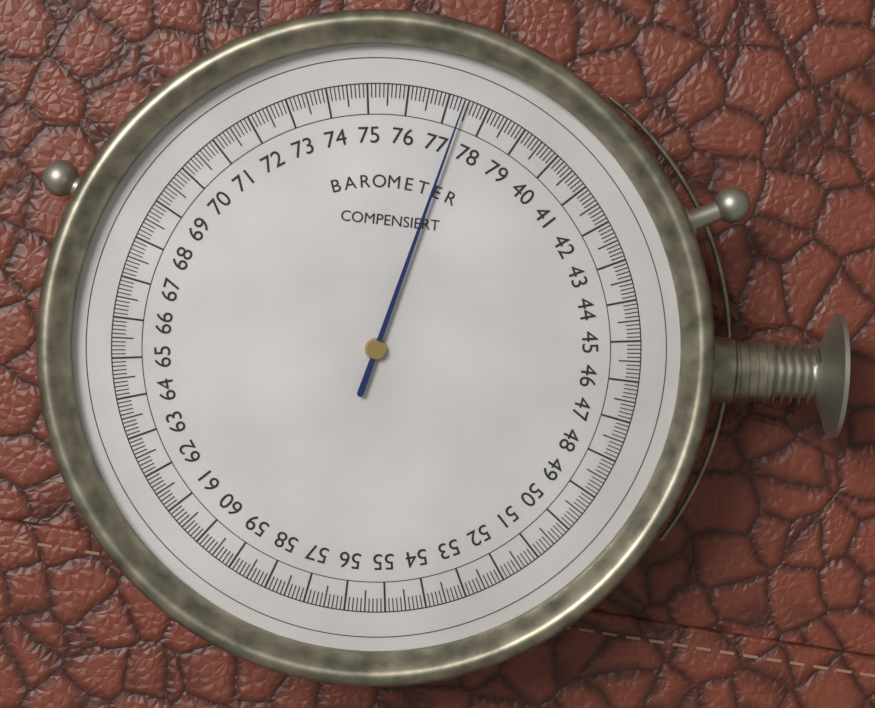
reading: 77.4 (no unit)
